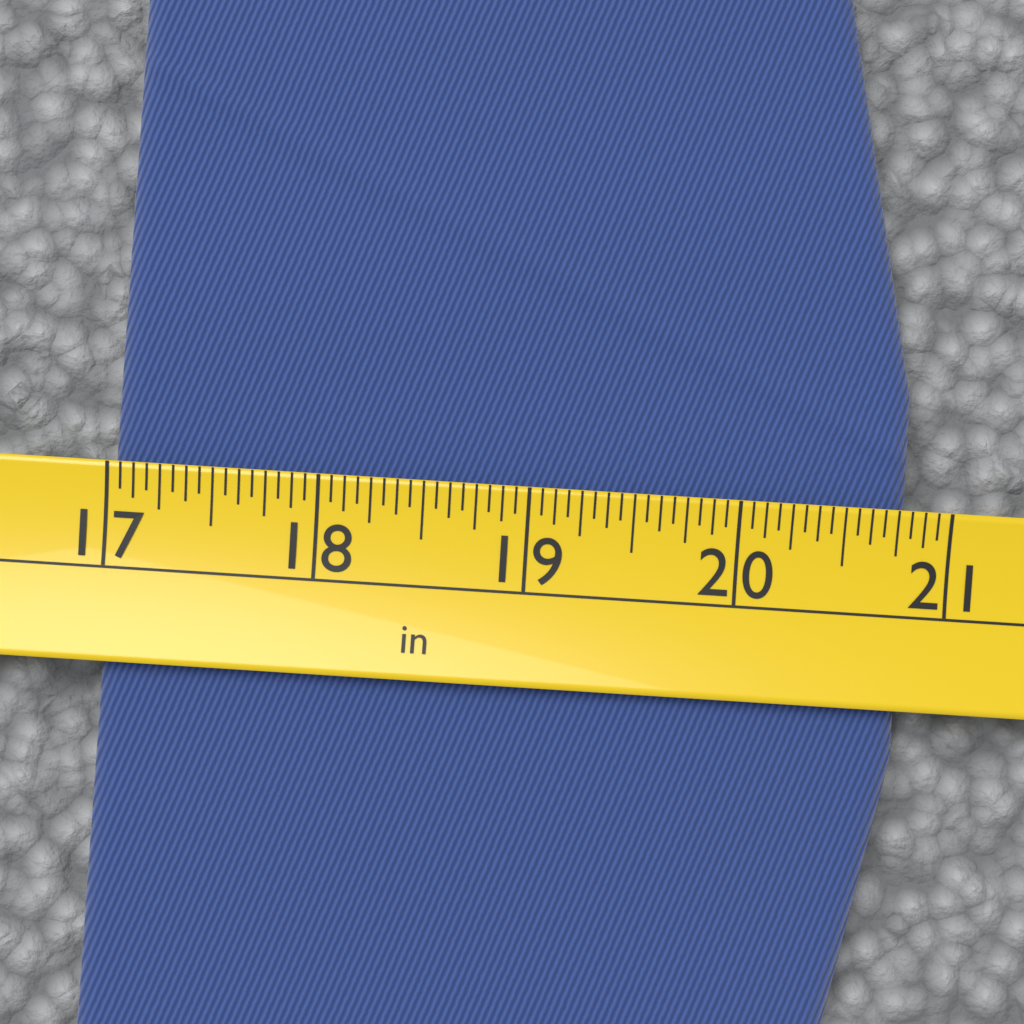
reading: 20.8125 in
